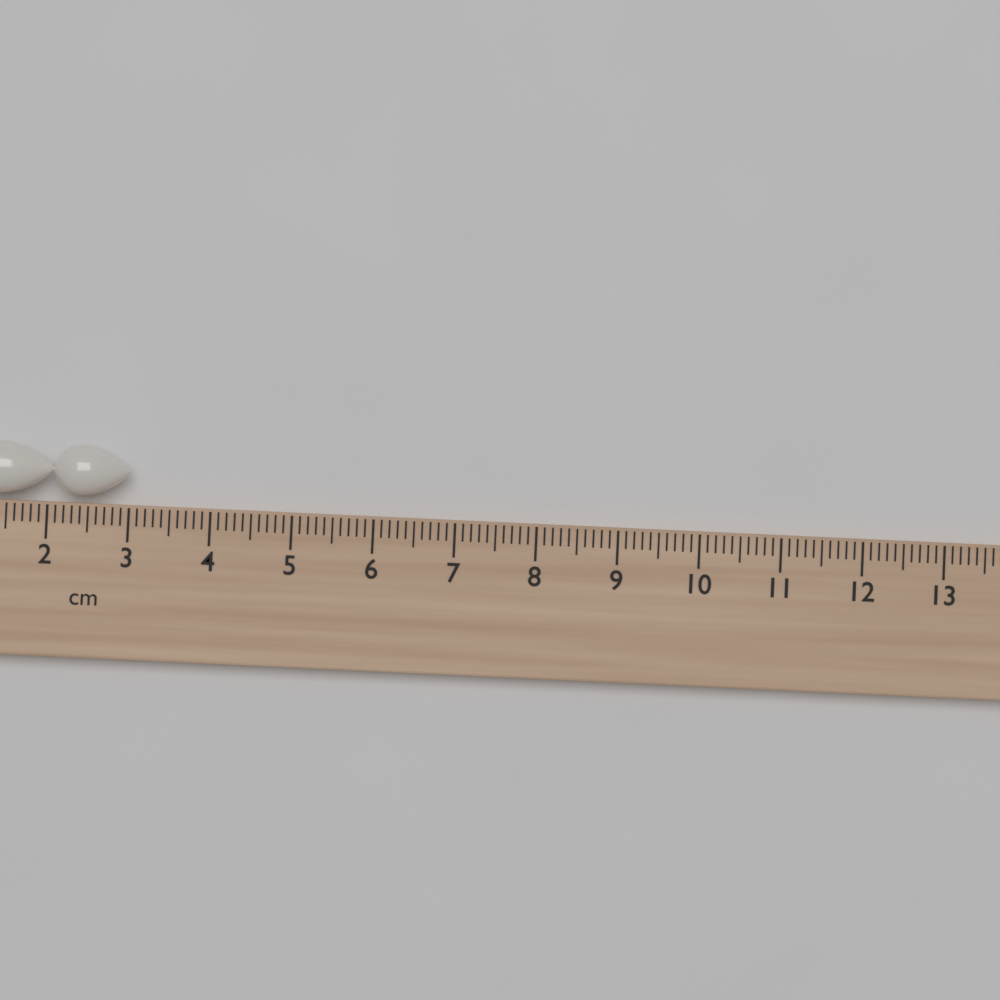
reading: 3.0 cm
